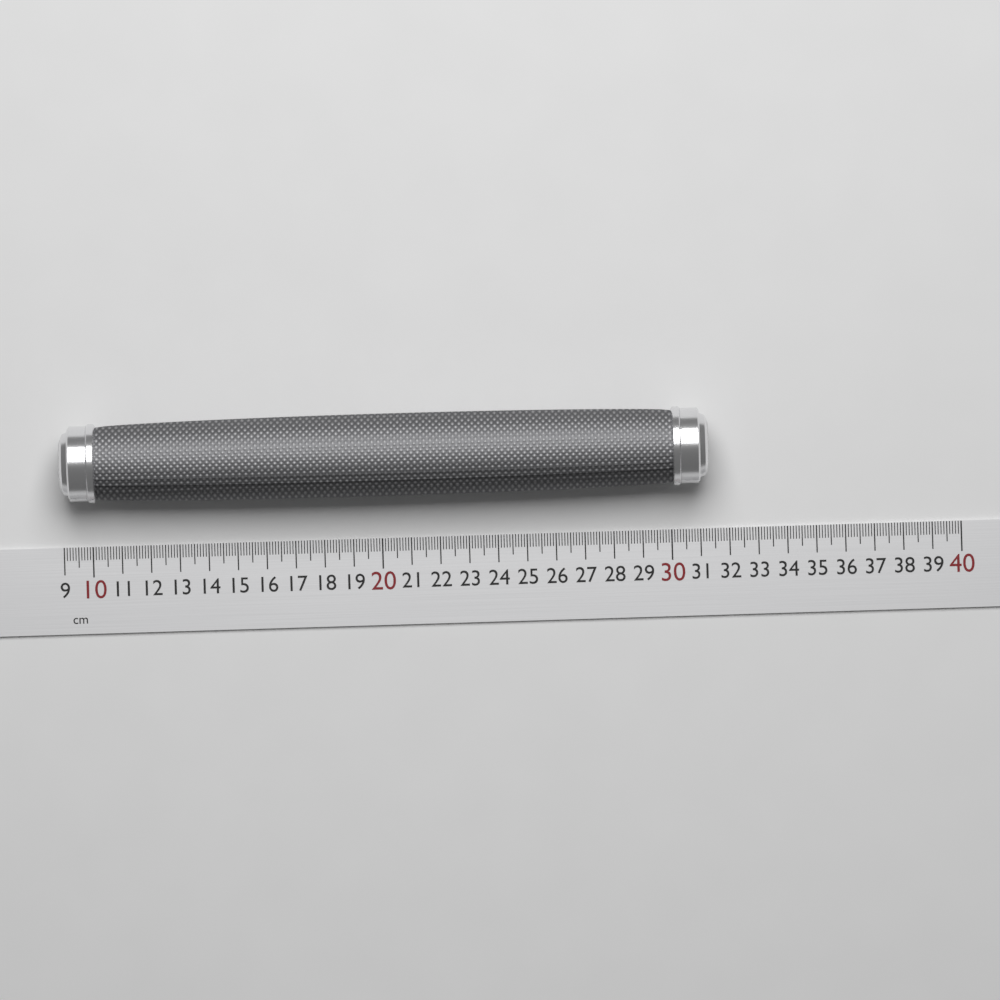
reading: 31.3 cm
